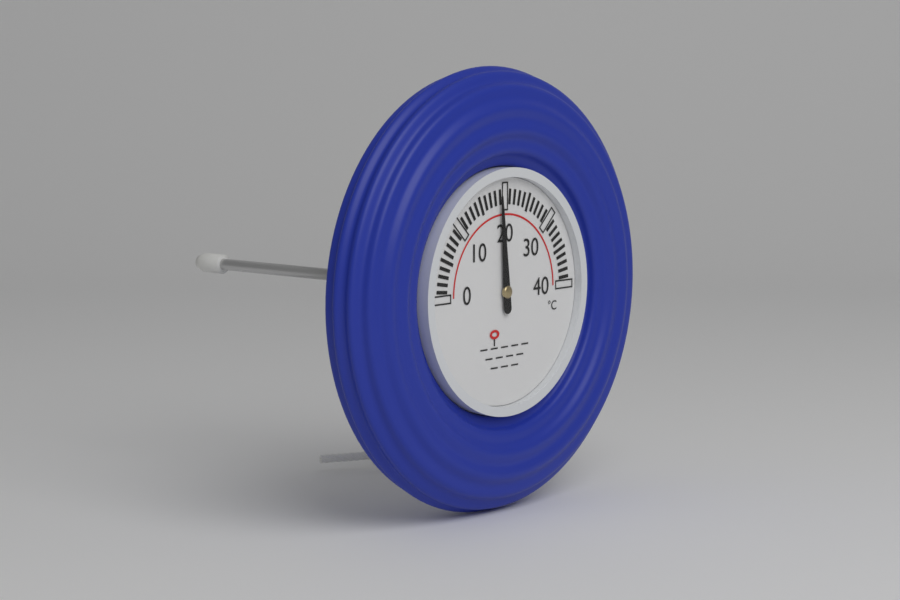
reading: 19 °C
